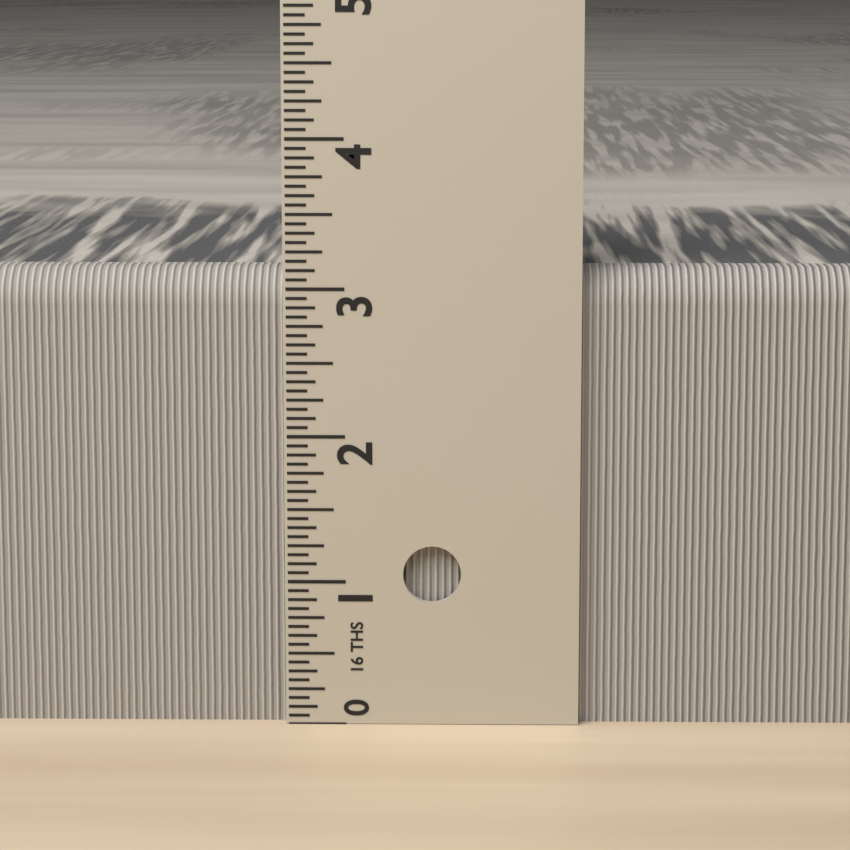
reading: 3.1250 in
